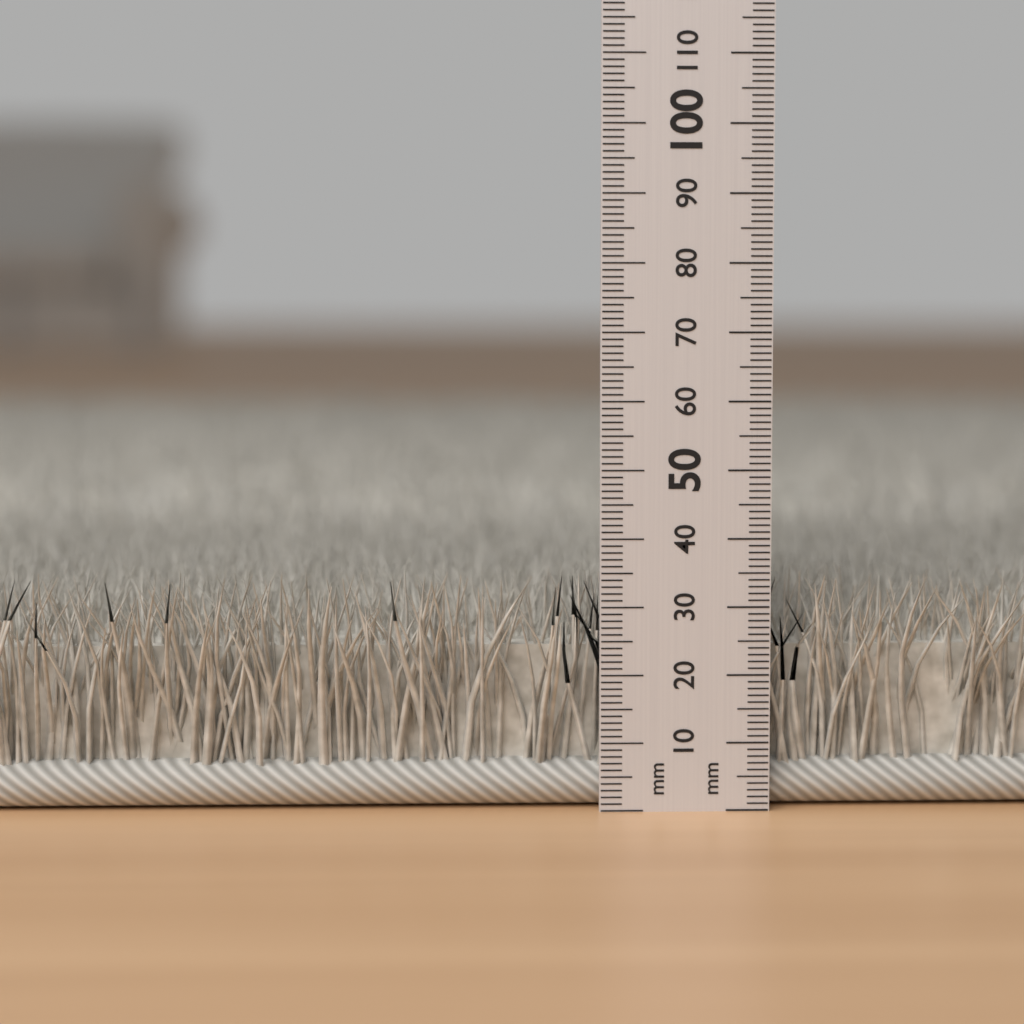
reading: 35 mm
